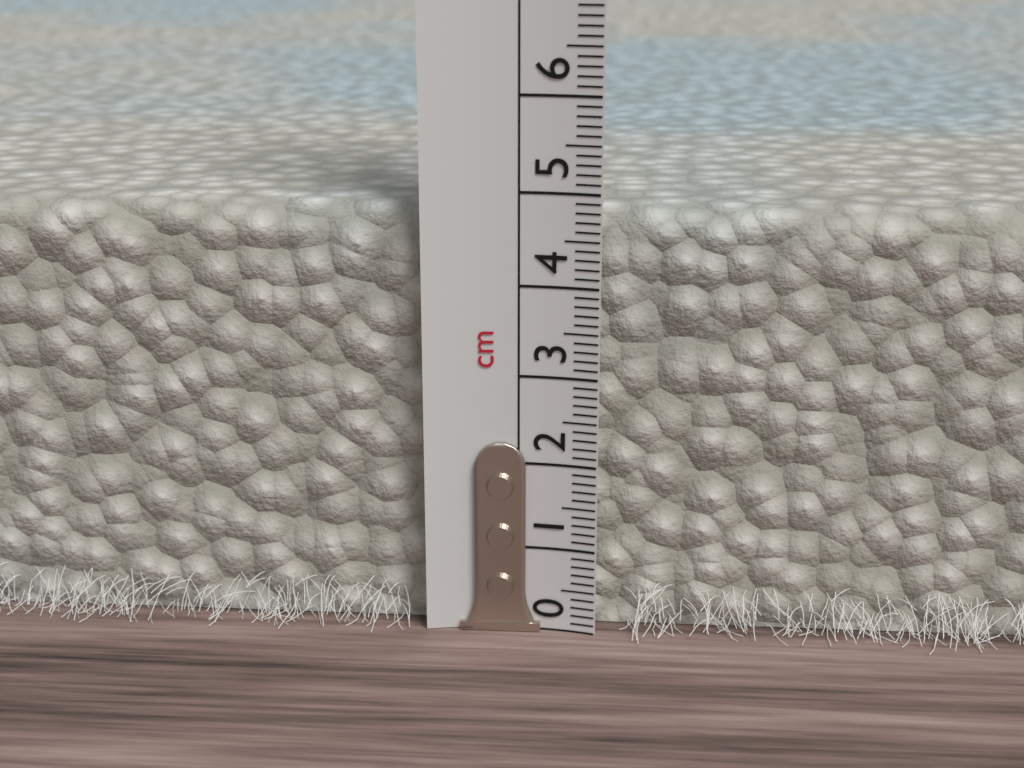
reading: 4.8 cm
